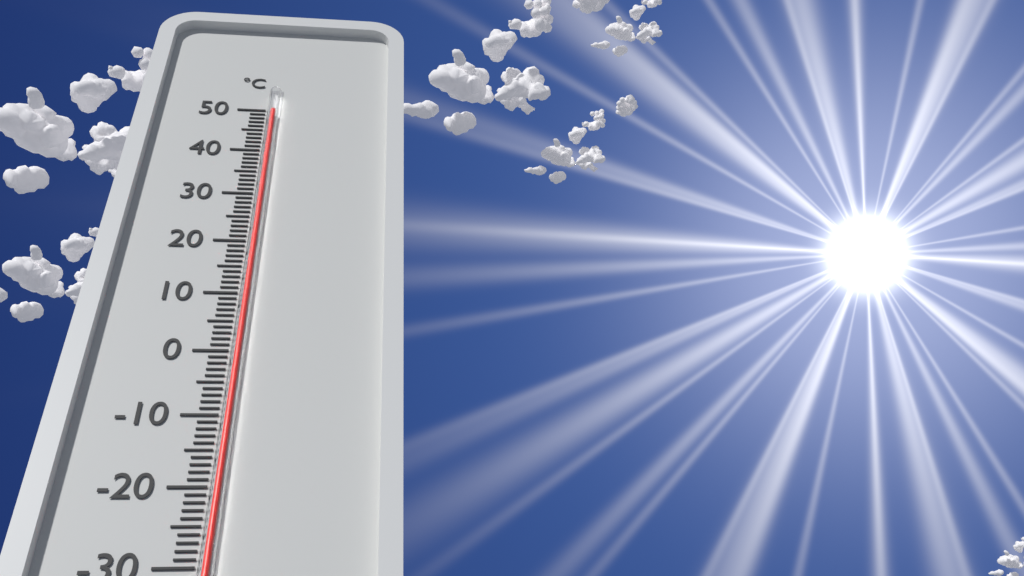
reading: 49 °C
